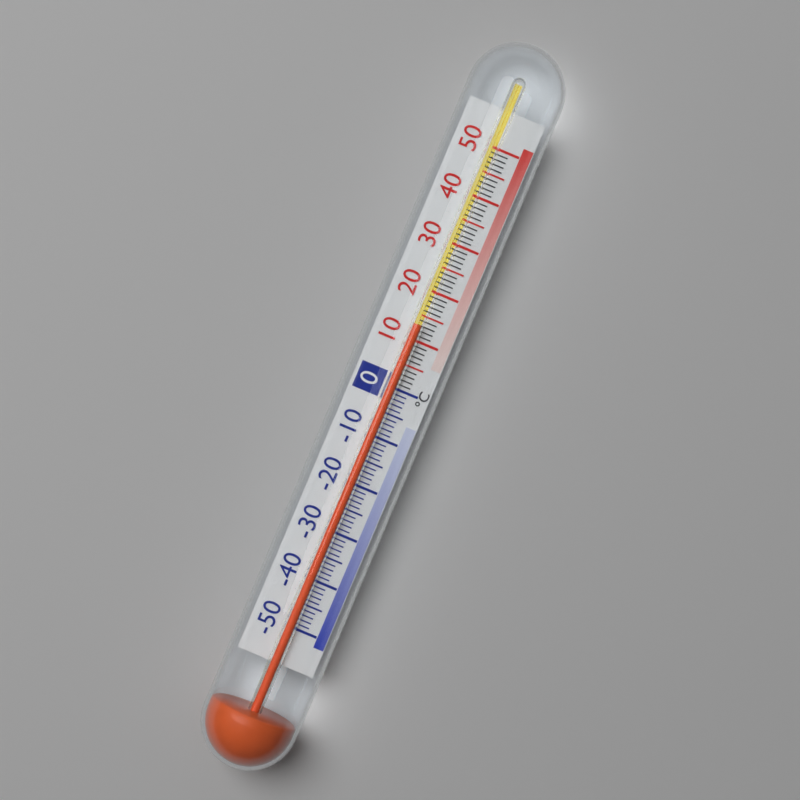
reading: 13 °C
